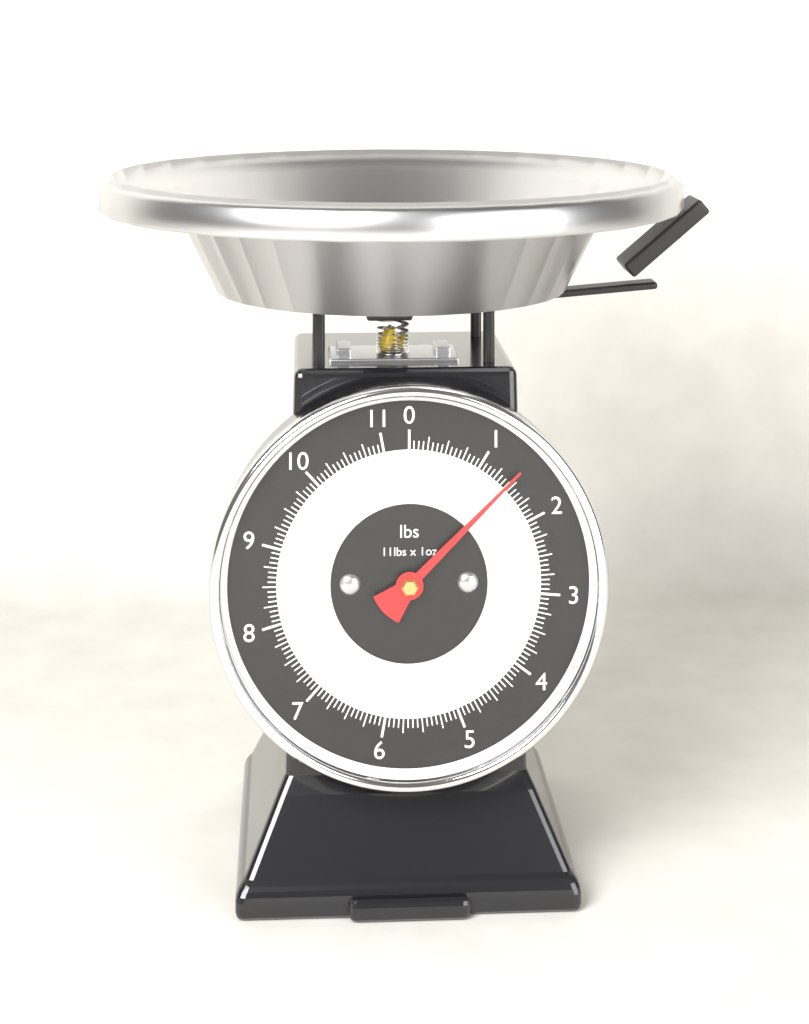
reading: 1.4375 lbs
